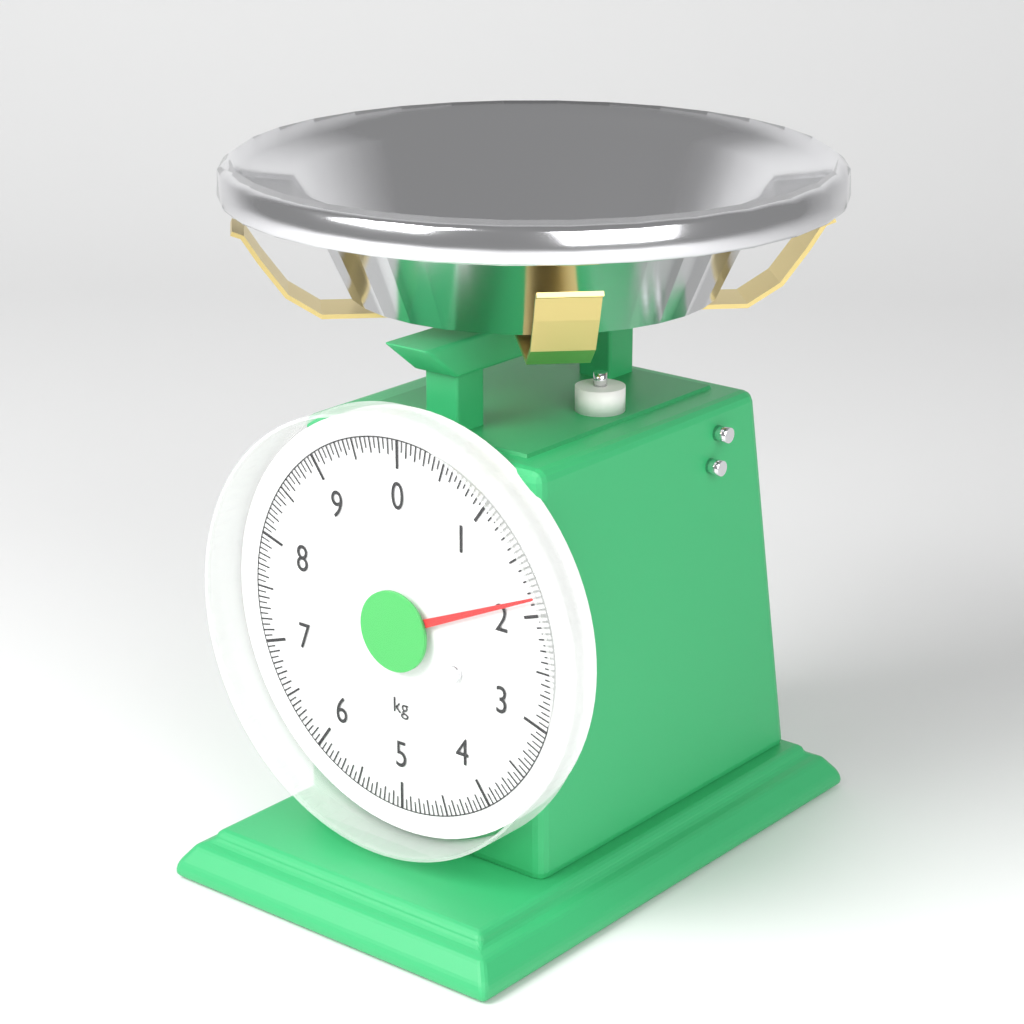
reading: 1.85 kg
